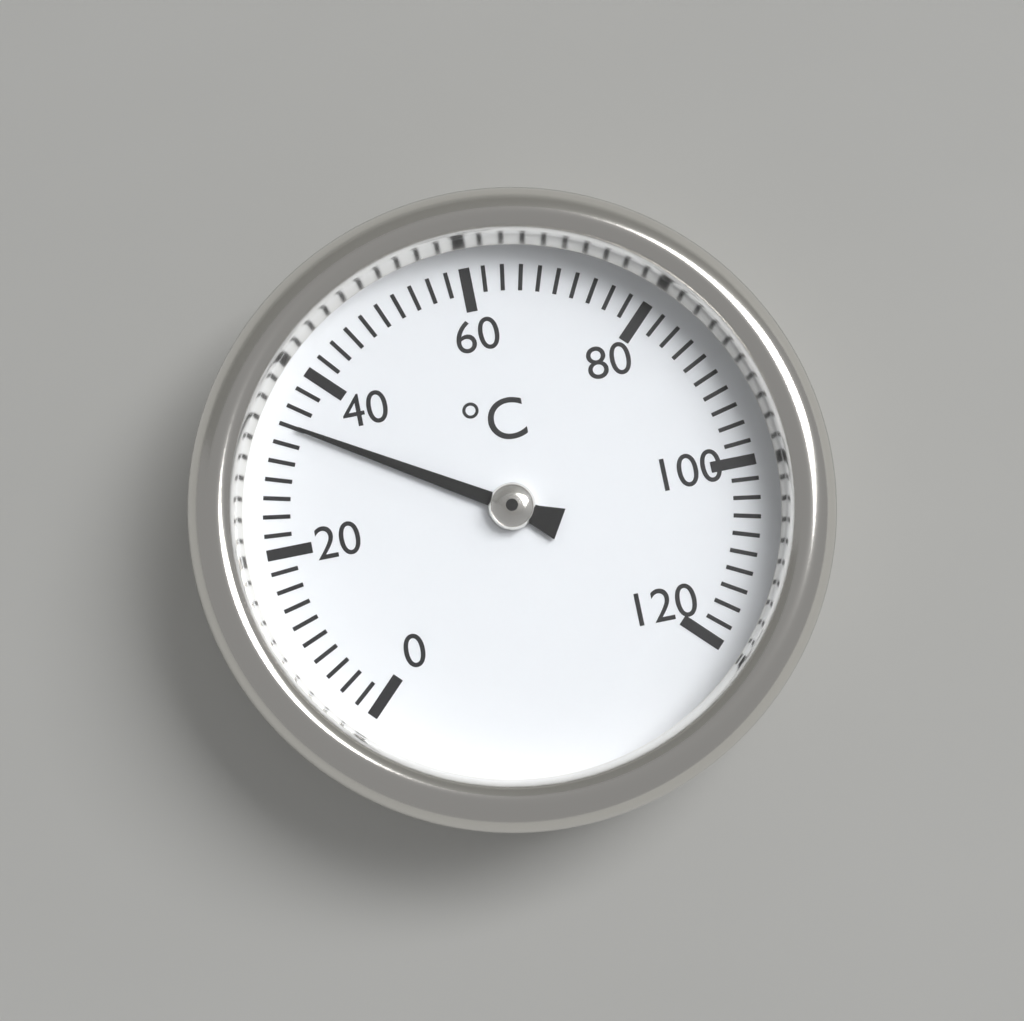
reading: 34 °C
